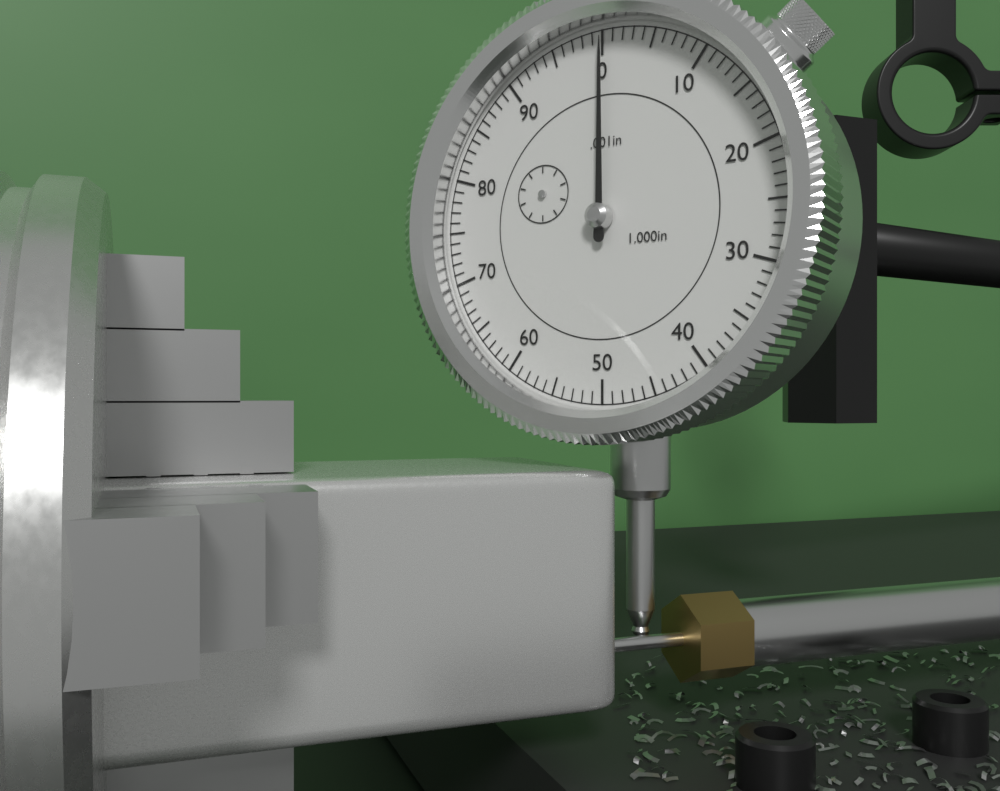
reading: 0.000 in
